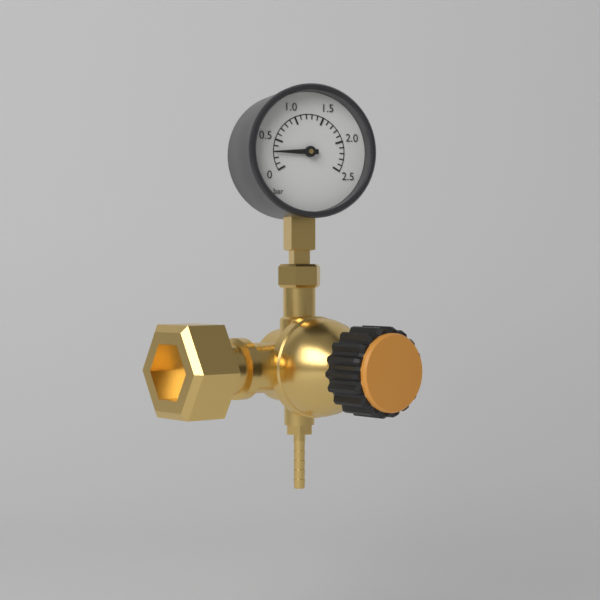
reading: 0.3 bar
